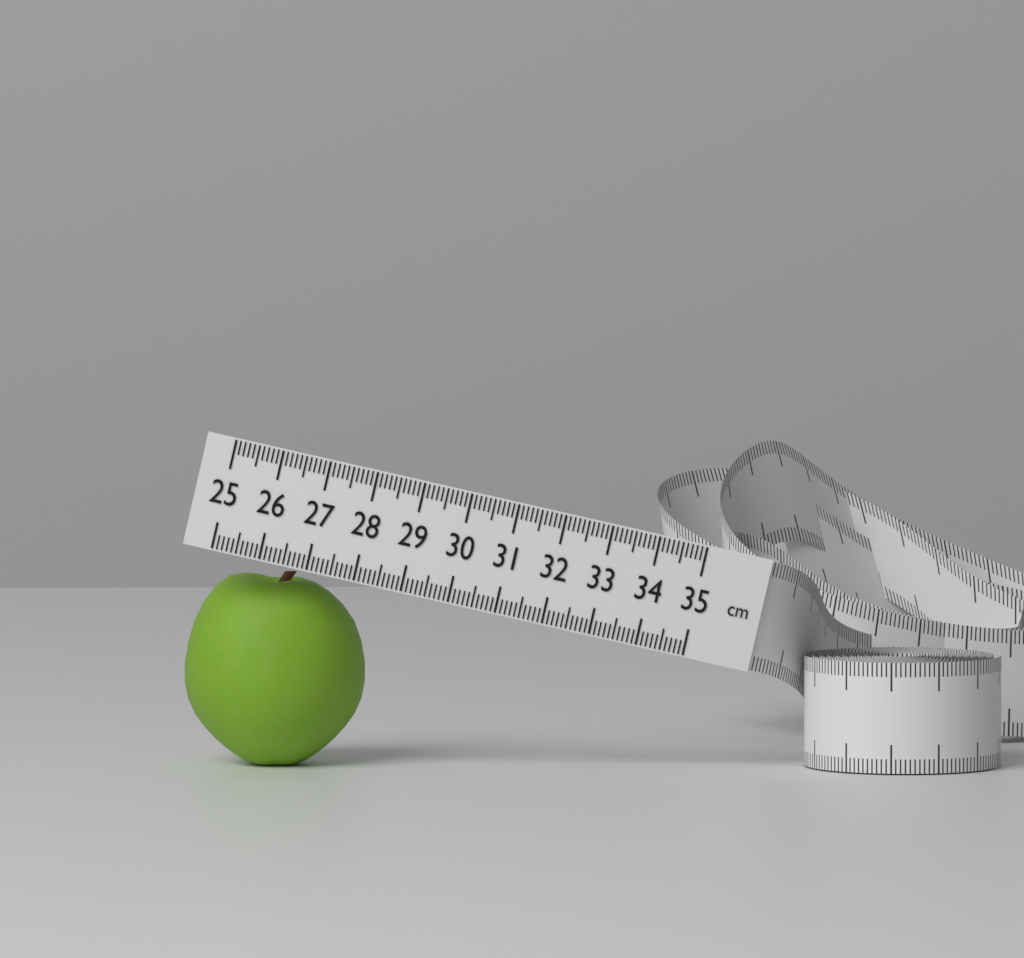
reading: 28.8 cm
